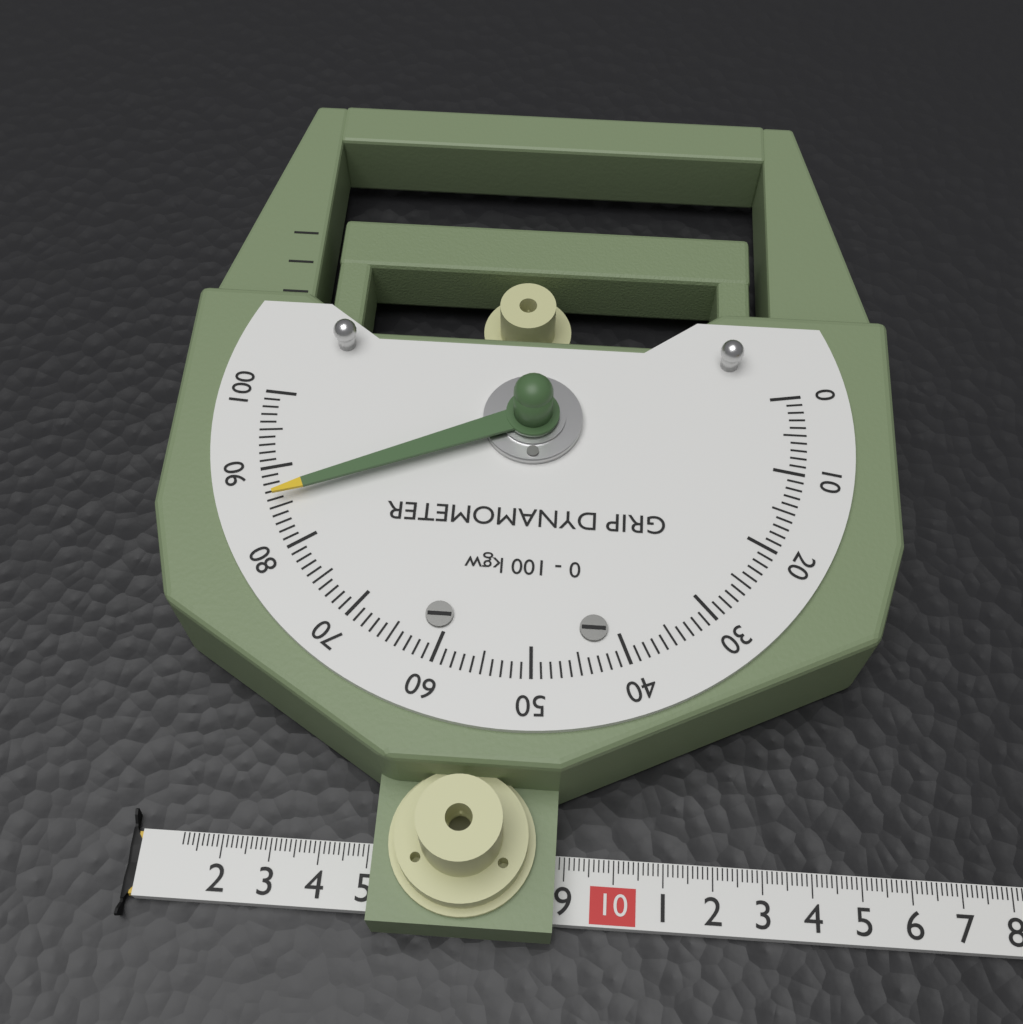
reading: 86 kgw
